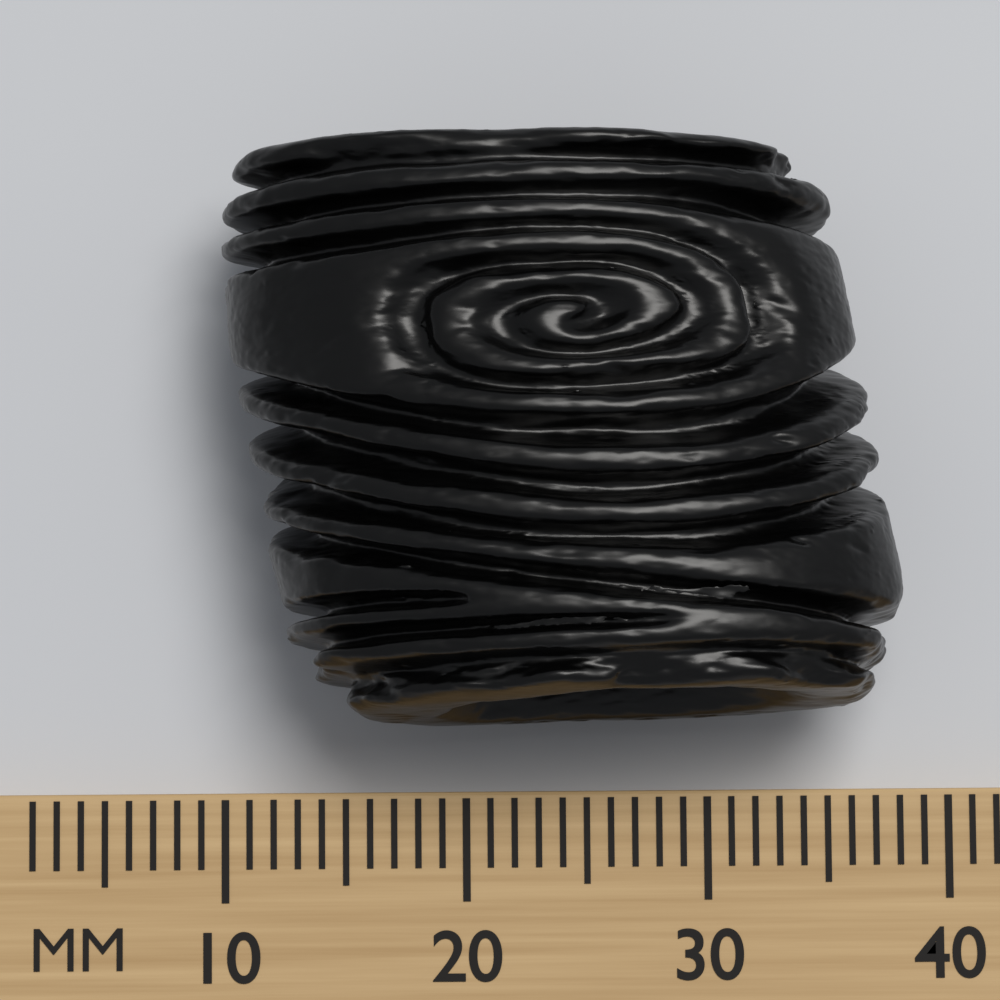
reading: 38 mm
